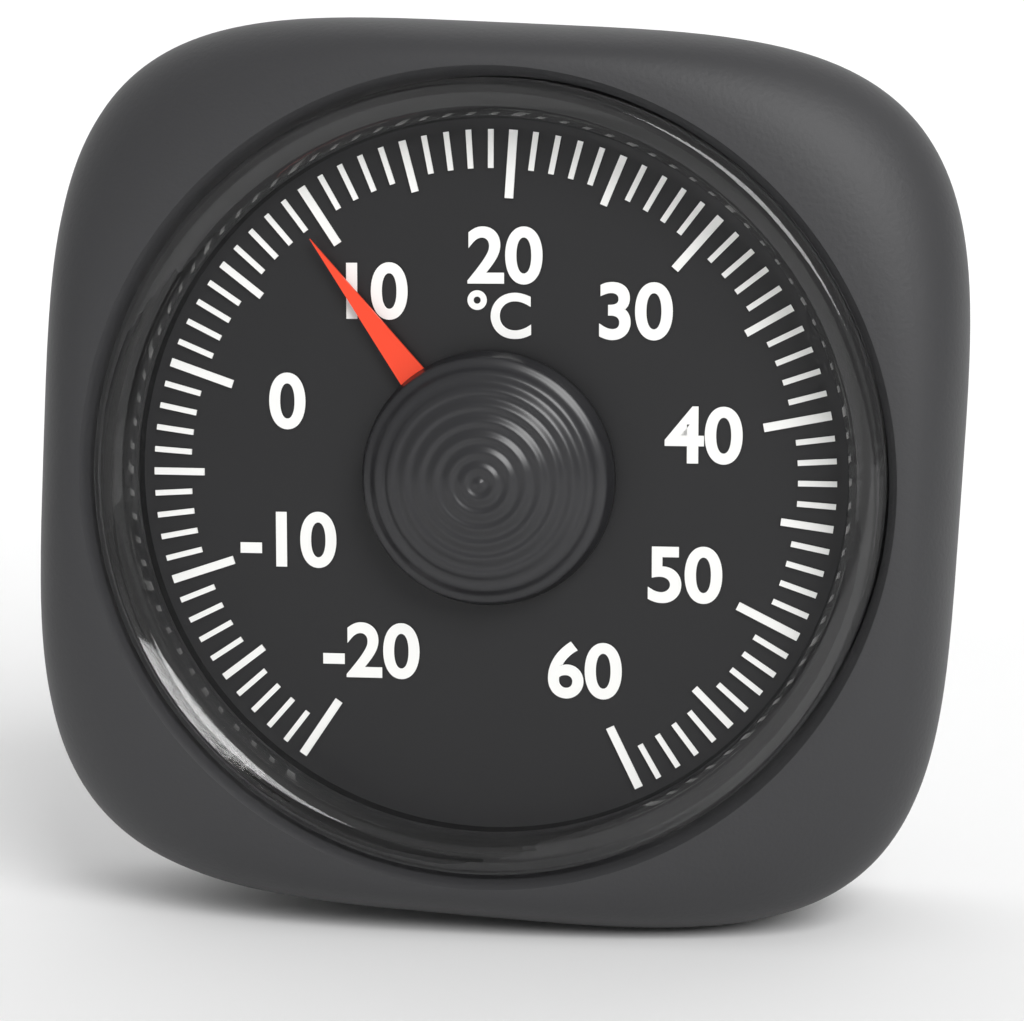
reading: 9 °C
